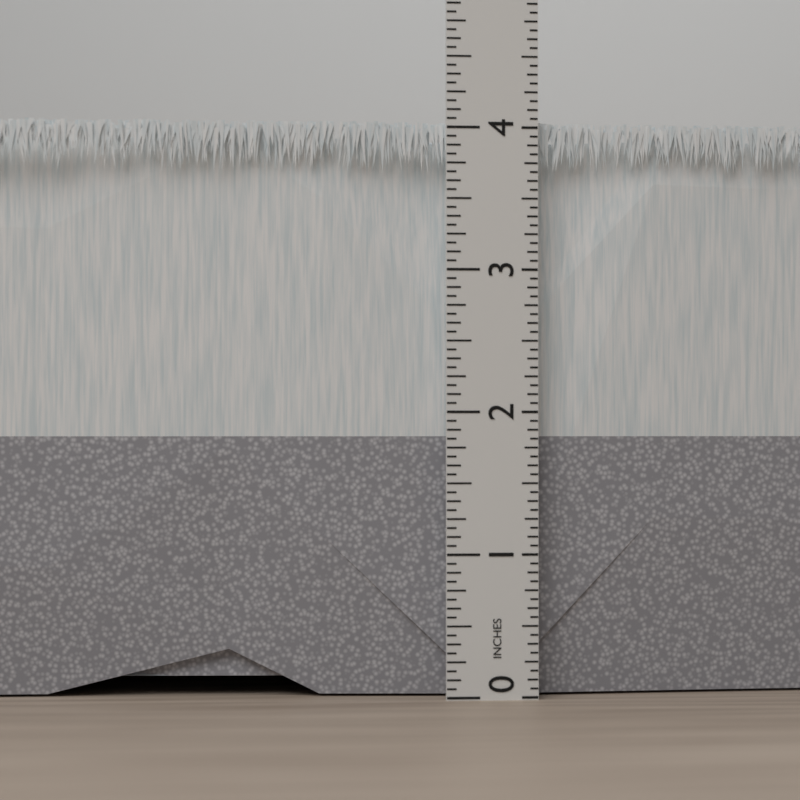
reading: 4.0625 in
